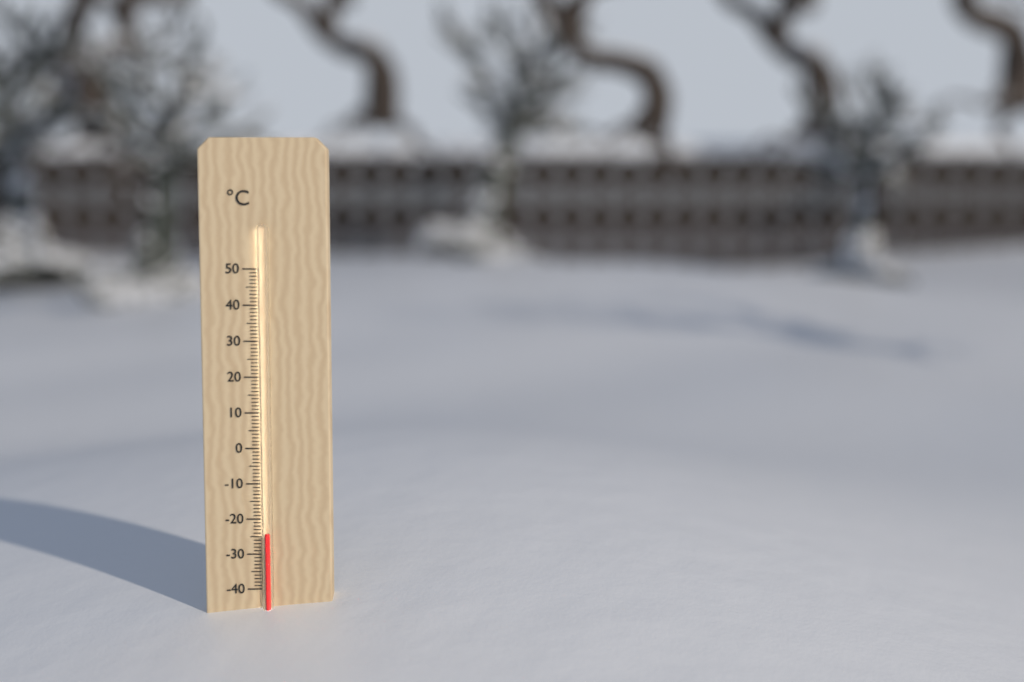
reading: -24 °C
